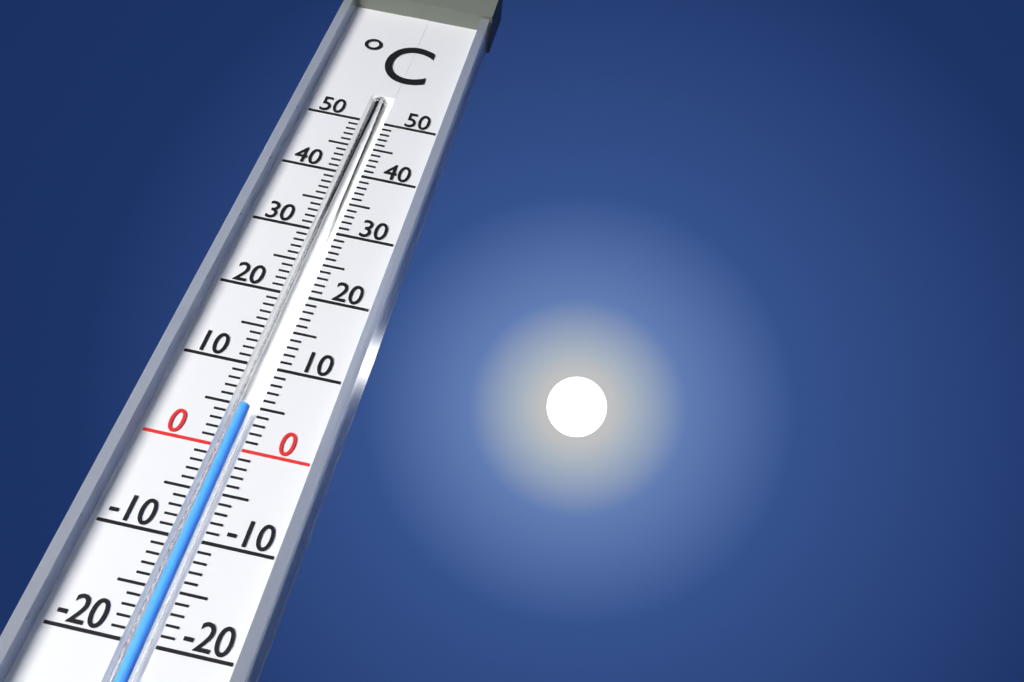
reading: 5 °C
